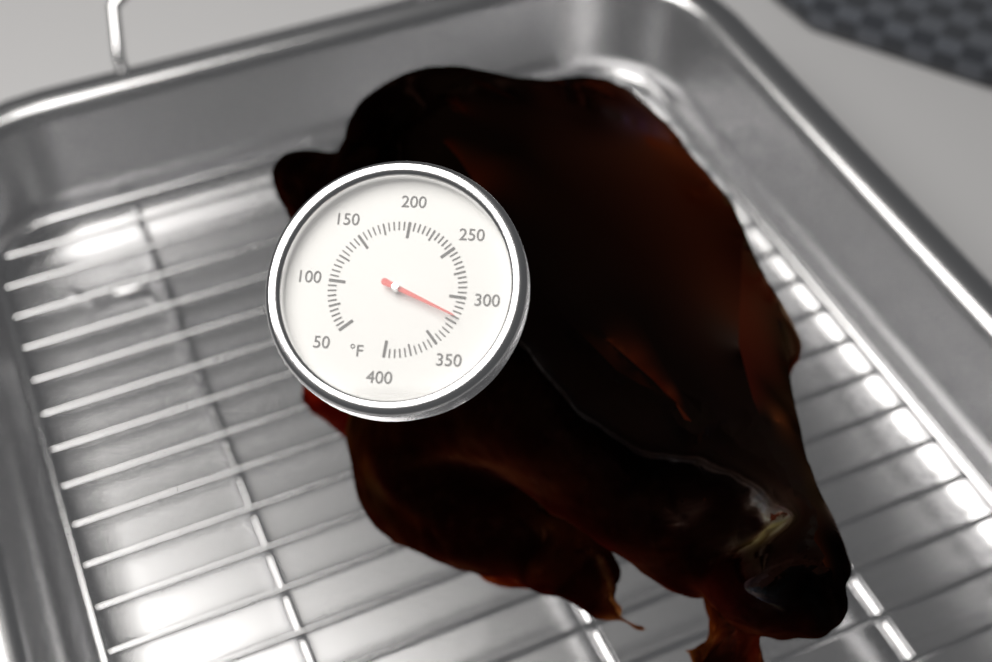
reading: 320 °F
